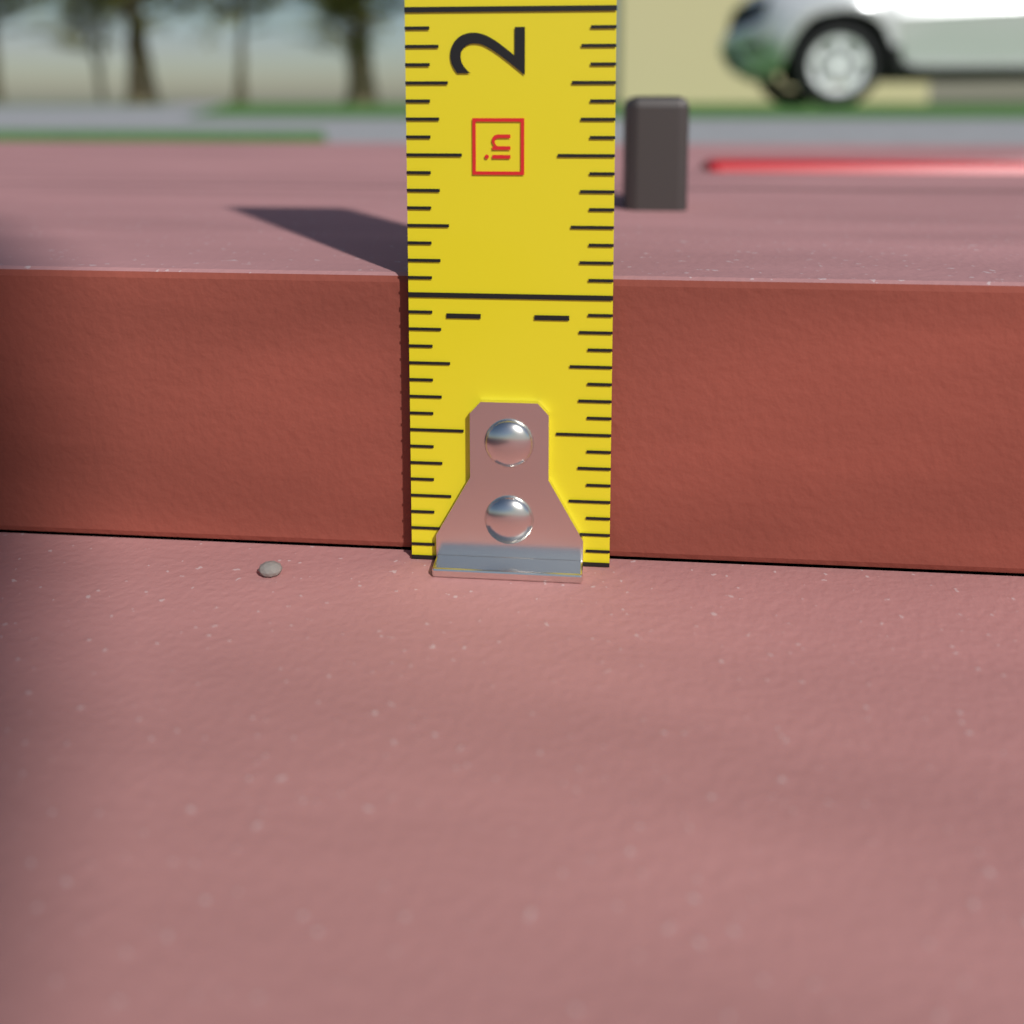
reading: 1.0625 in
